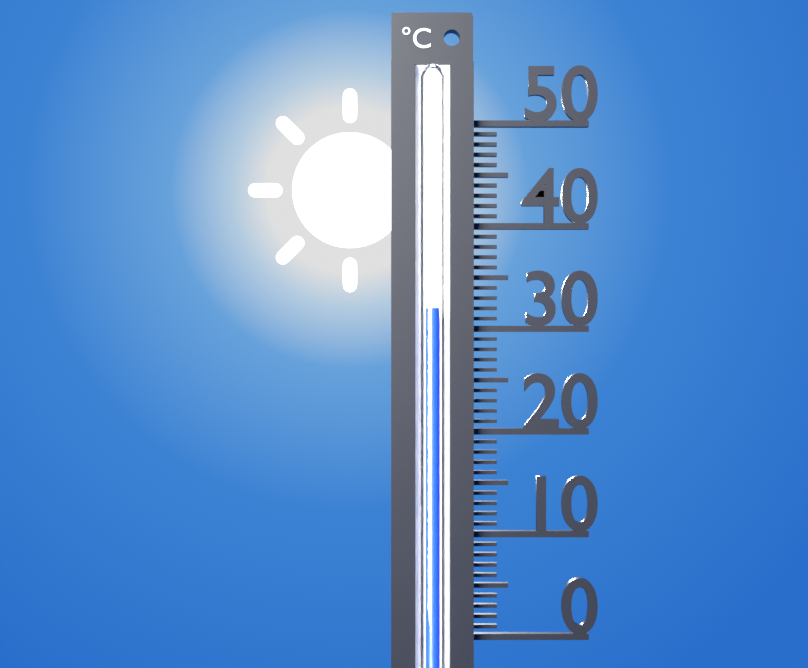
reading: 32 °C
